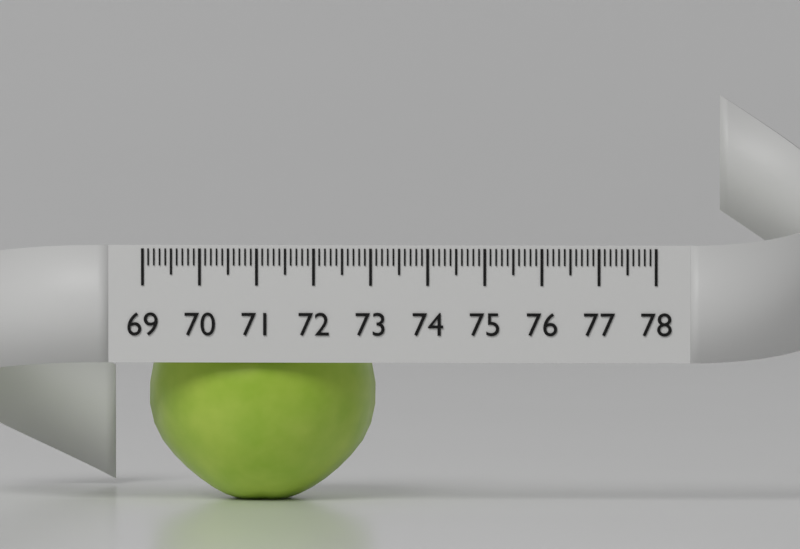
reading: 73.0 (no unit)
